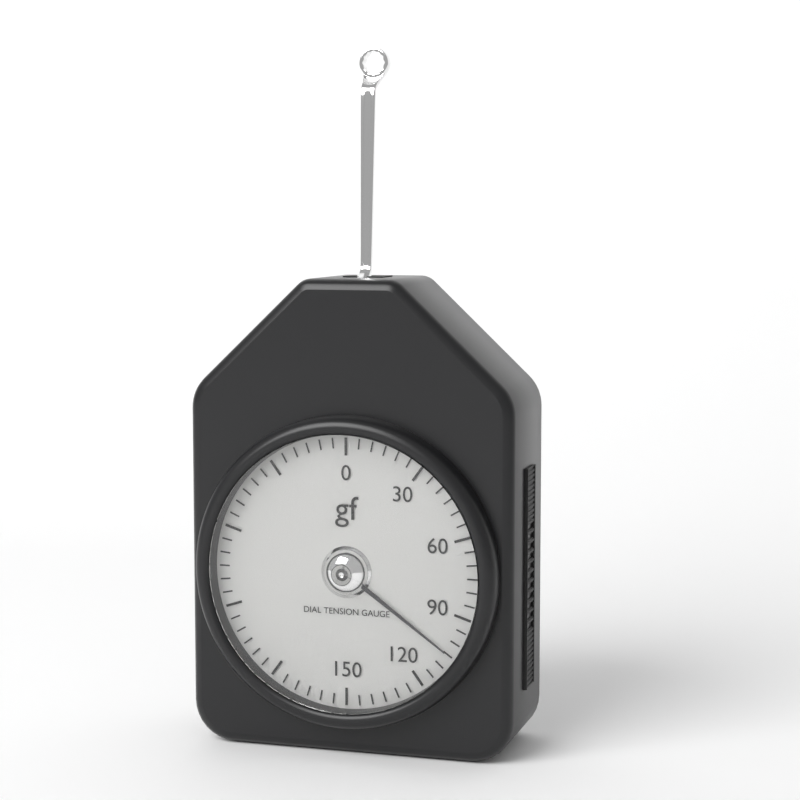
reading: 105 gf
